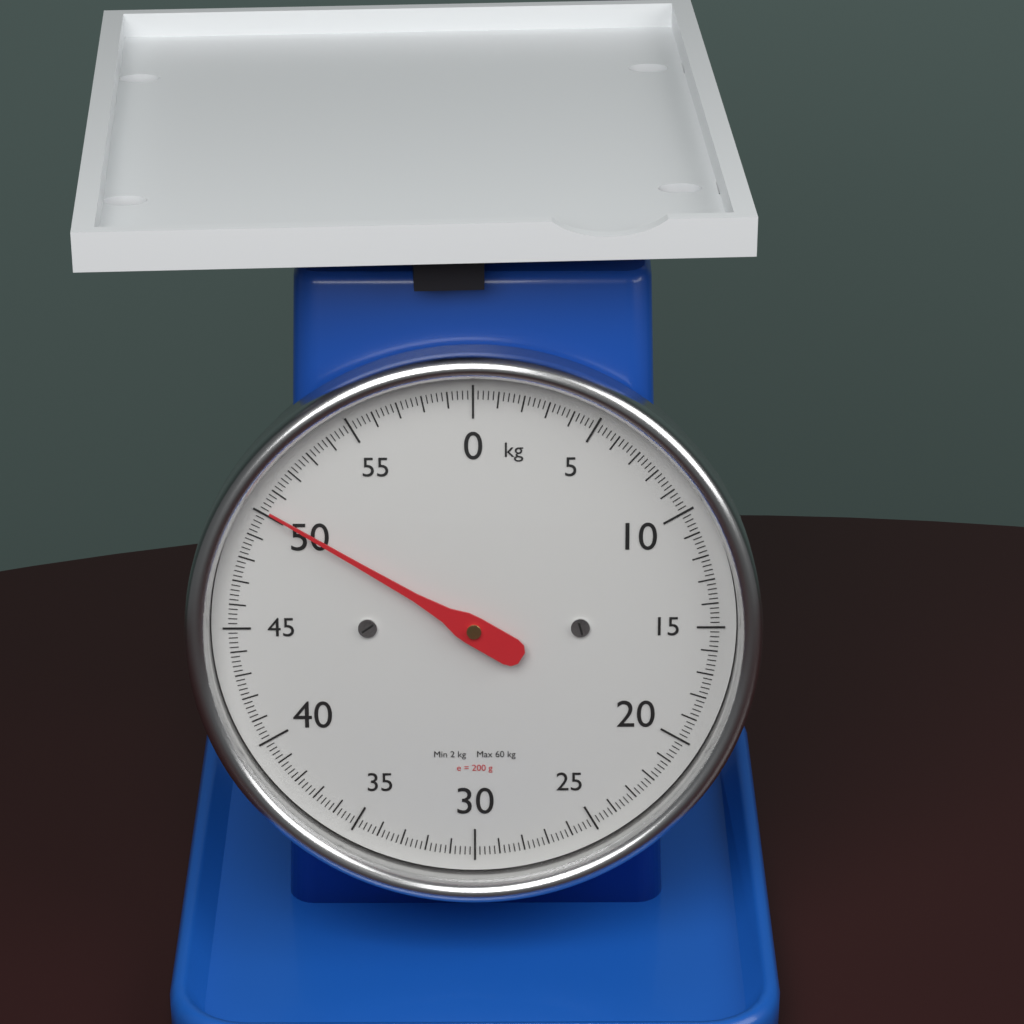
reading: 50.2 kg
